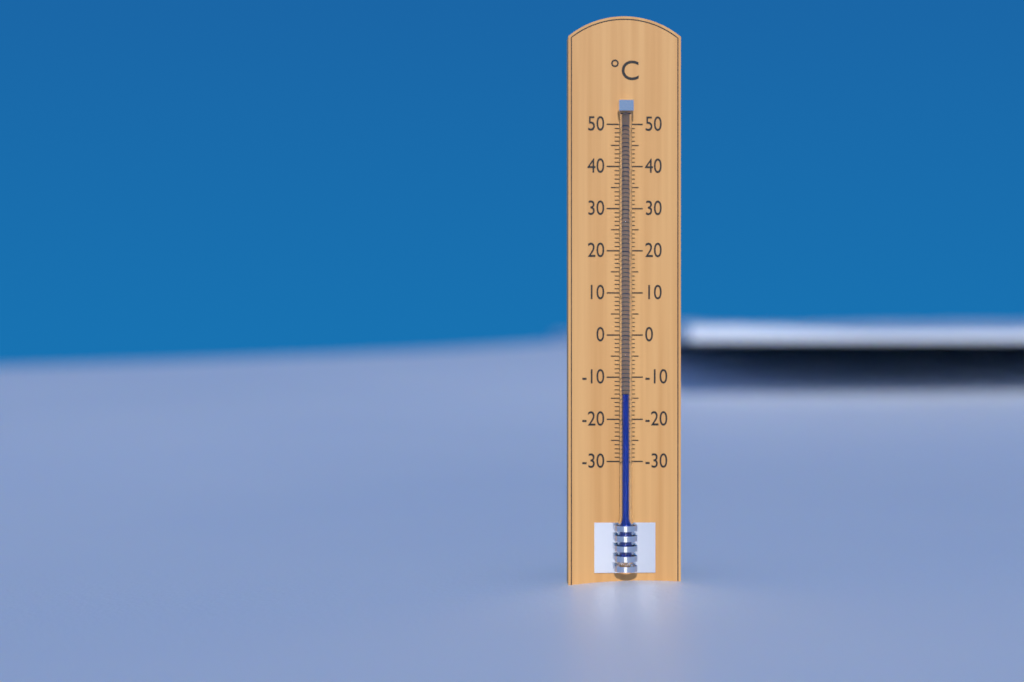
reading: -14 °C
